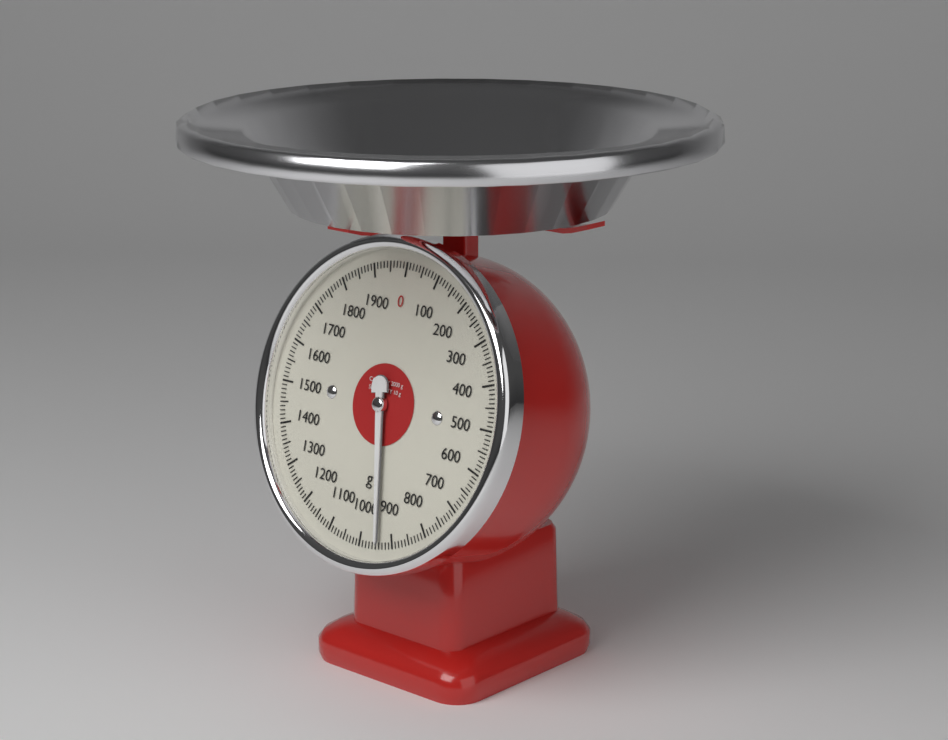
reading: 940 g
